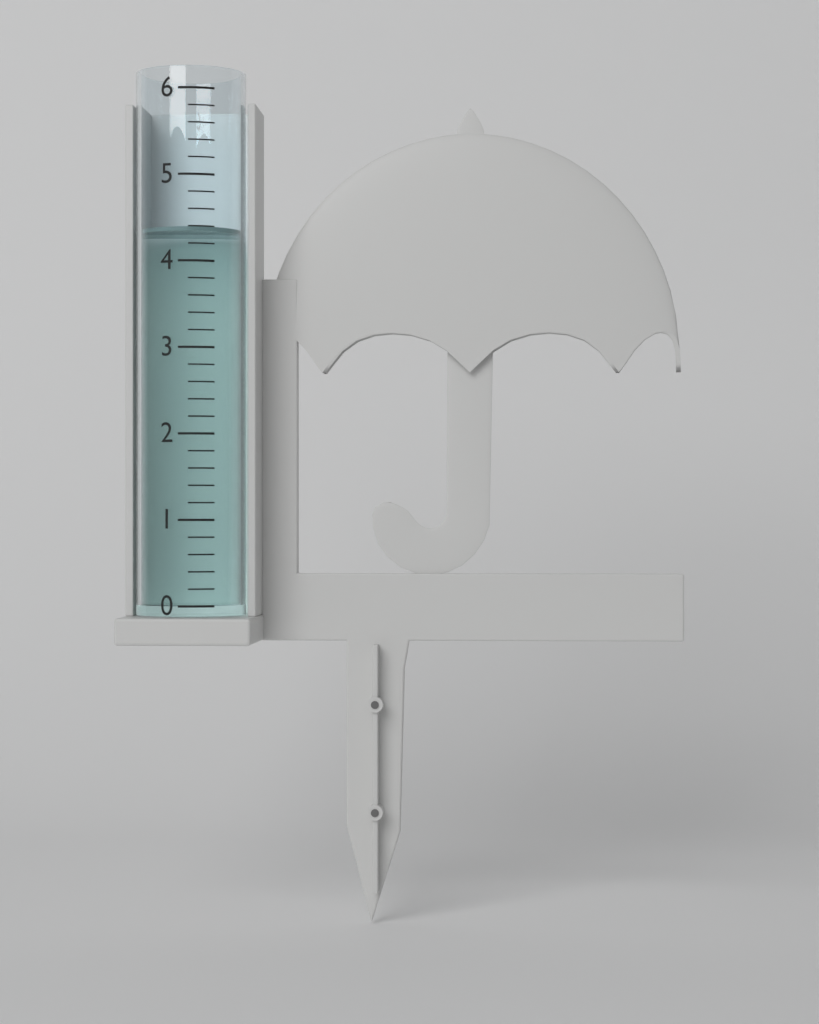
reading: 4.4 (no unit)
